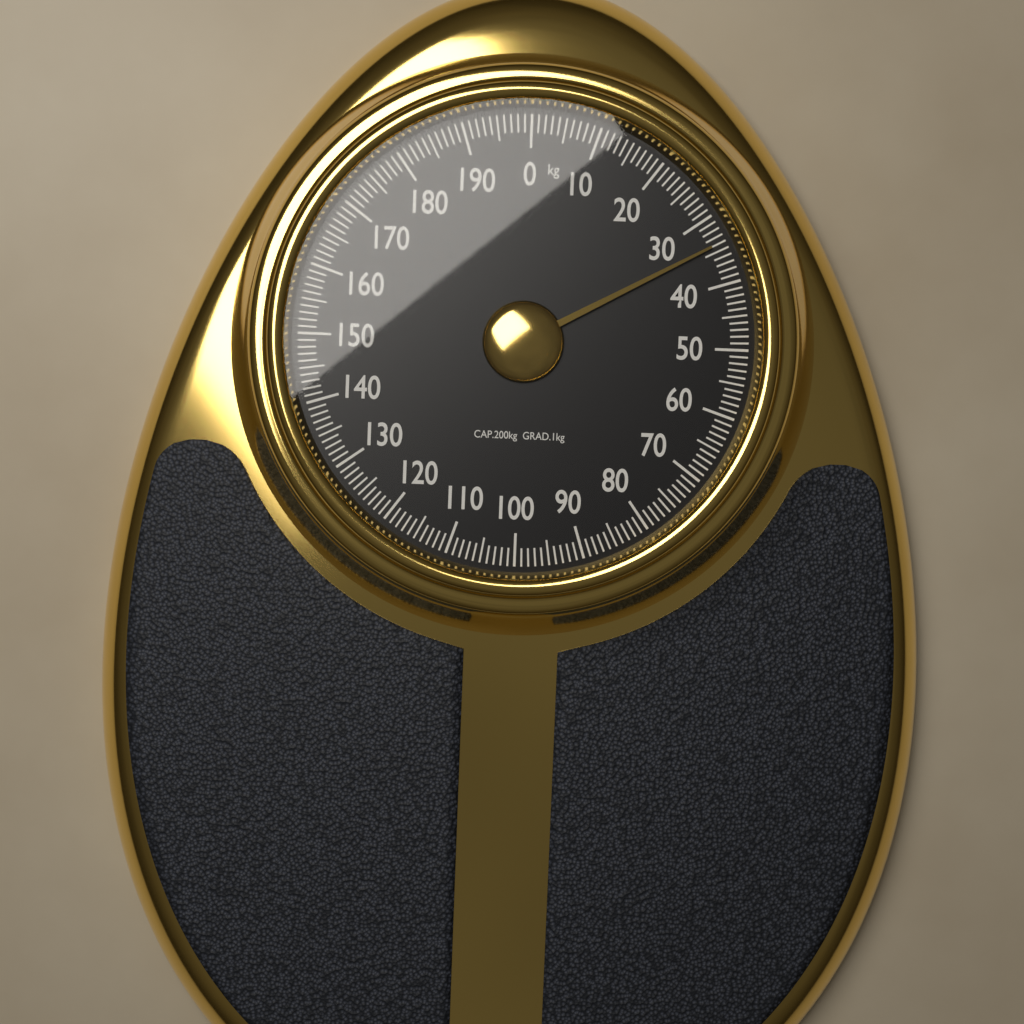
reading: 34 kg
